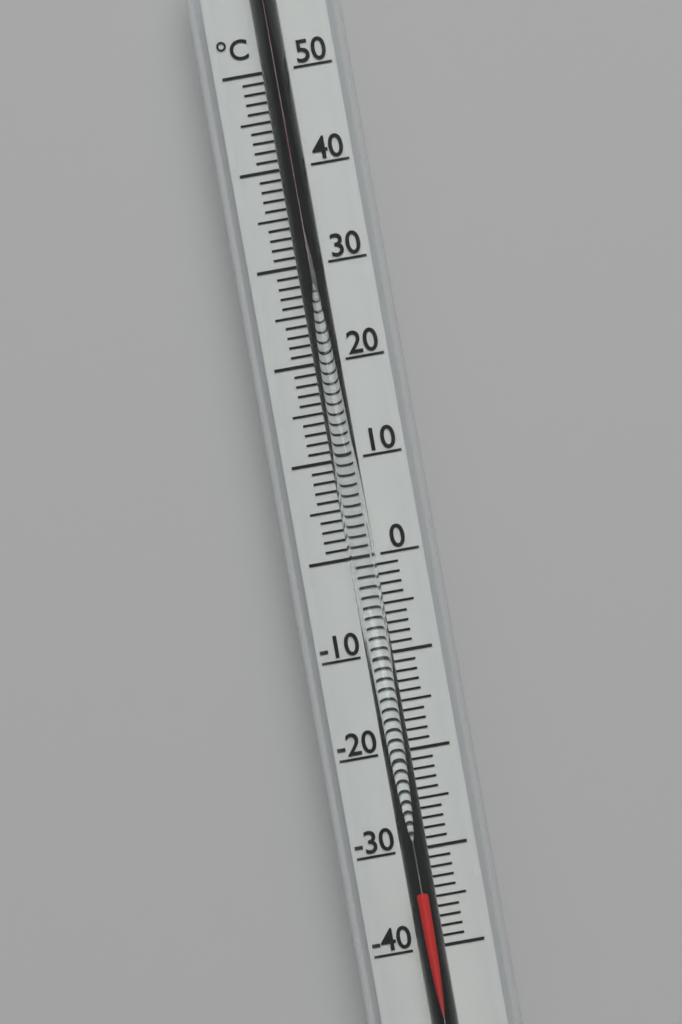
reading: -34 °C
